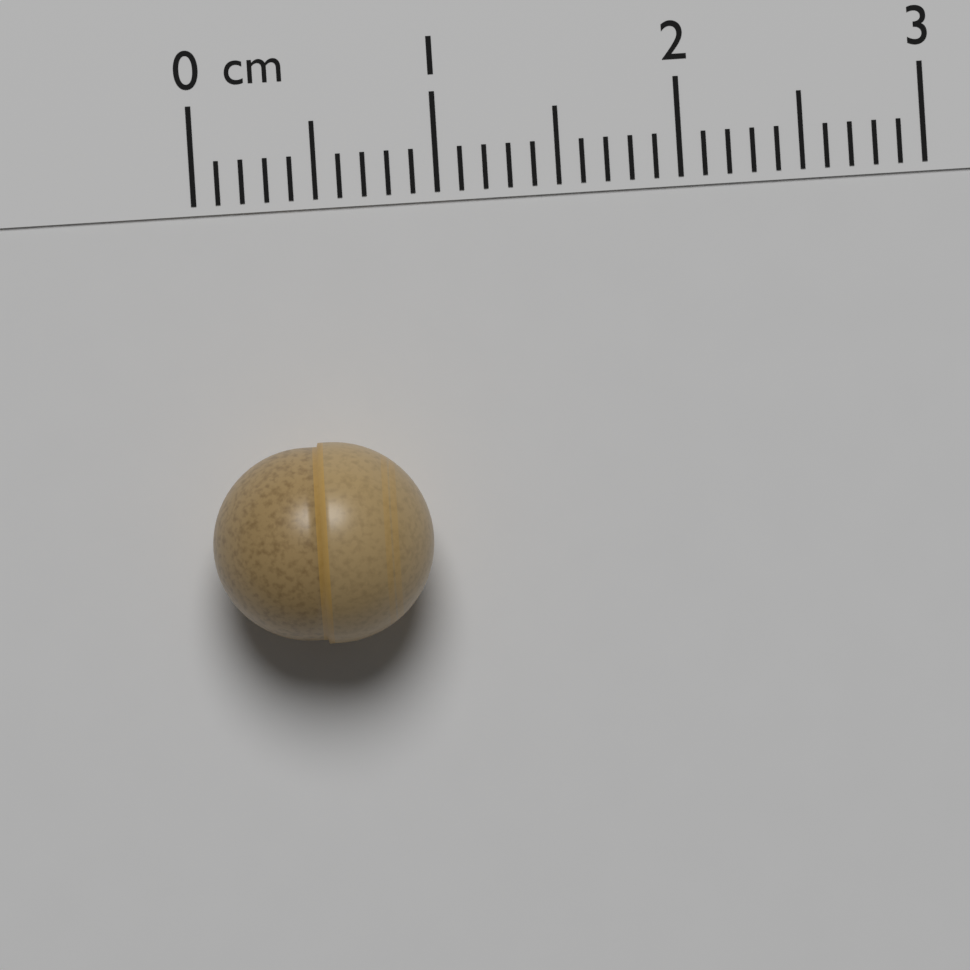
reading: 0.9 cm
